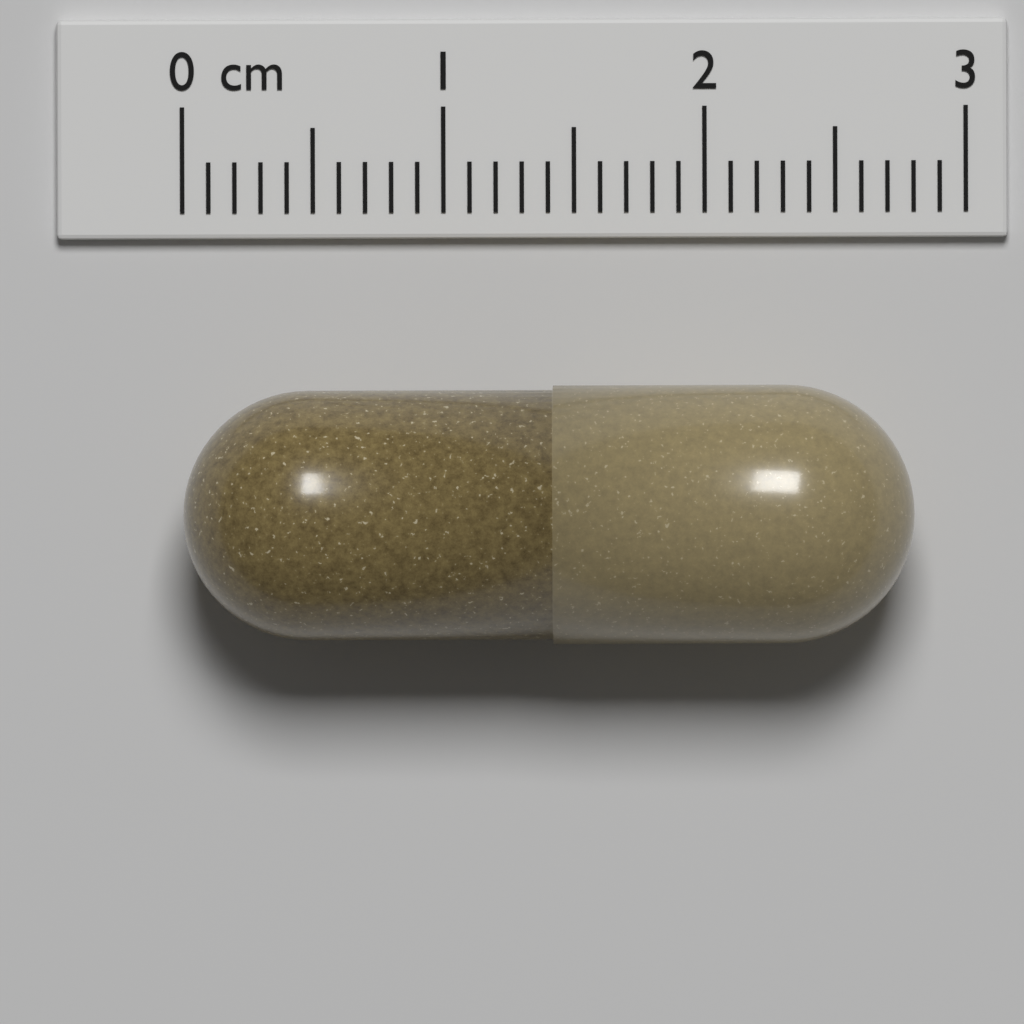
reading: 2.8 cm
